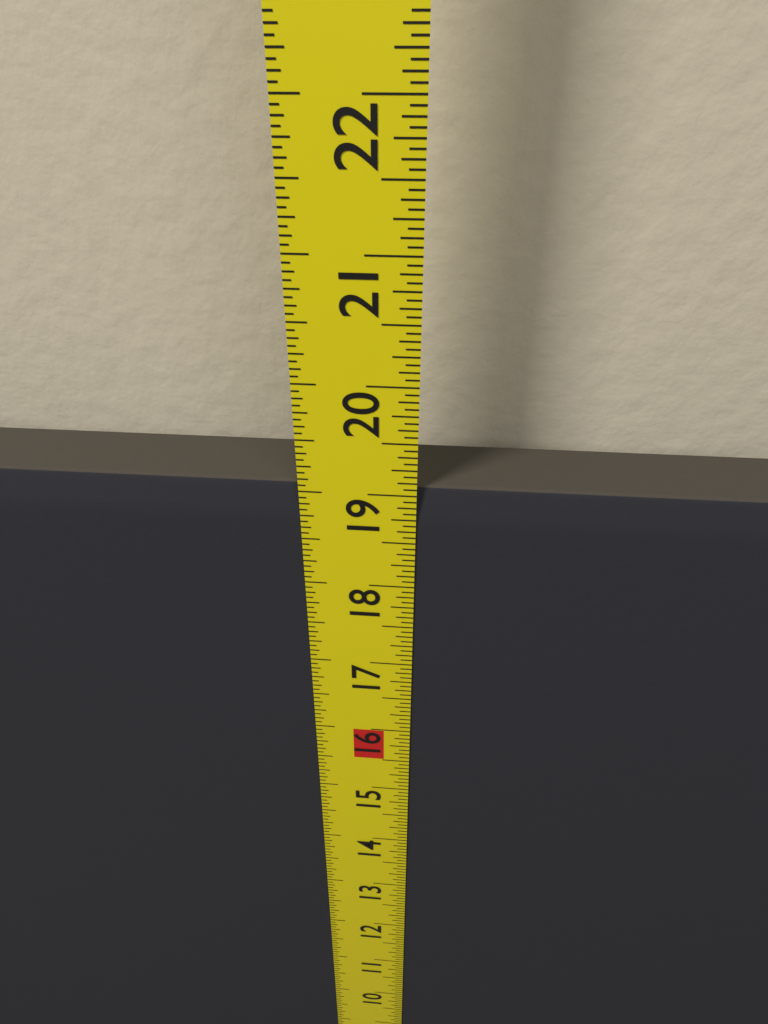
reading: 19.0625 in
